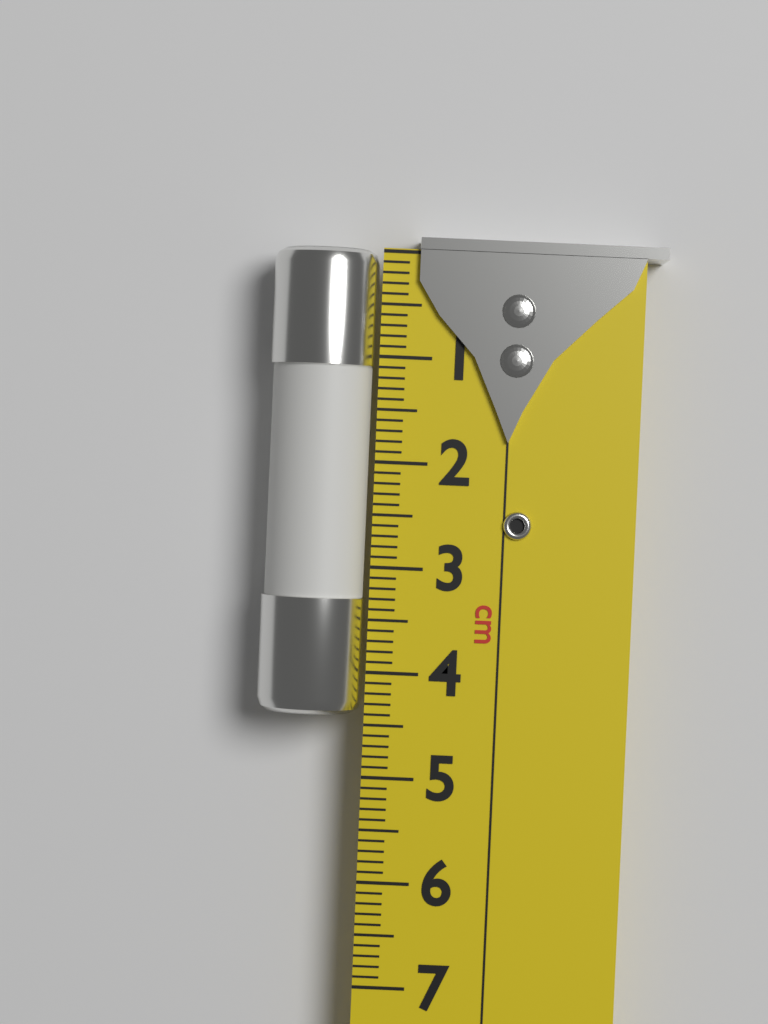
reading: 4.4 cm
